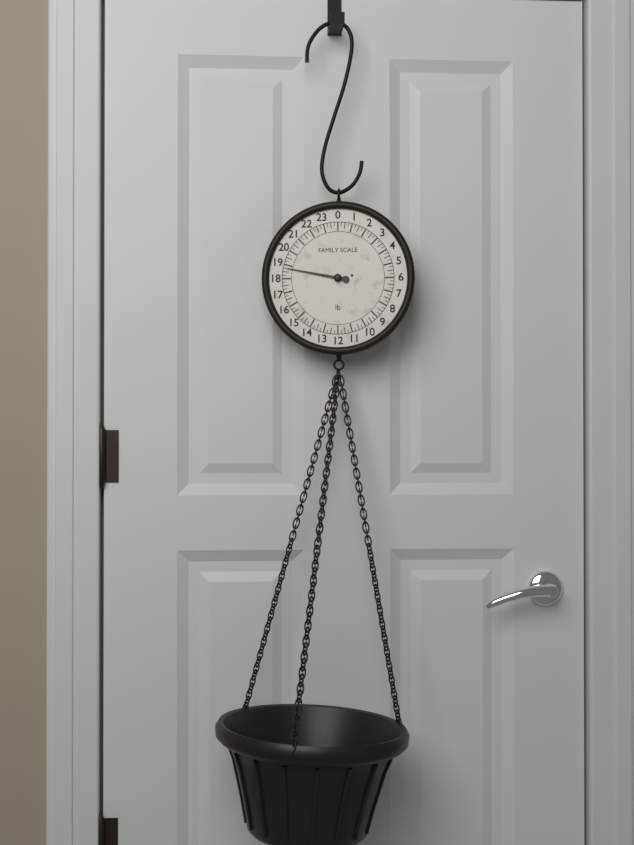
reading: 18.75 lb
